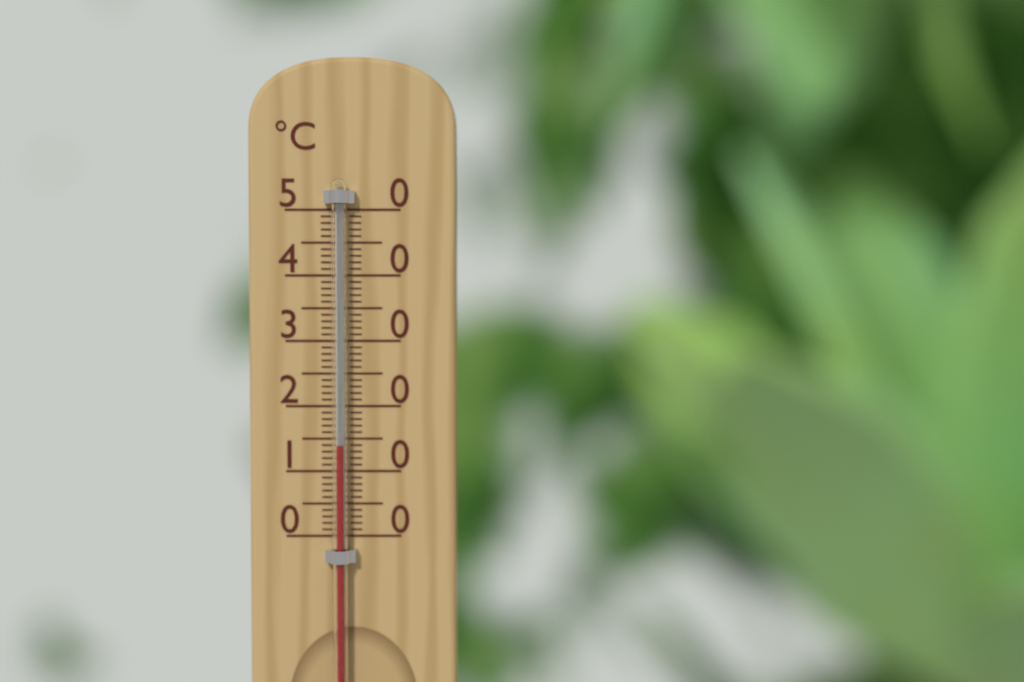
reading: 14 °C
